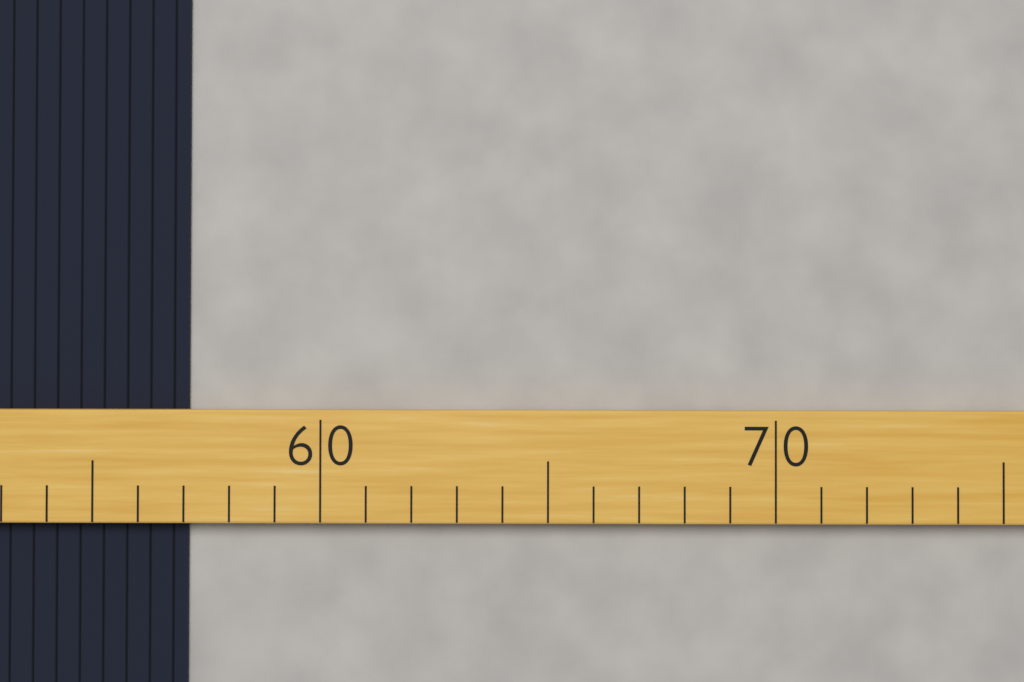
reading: 57 (no unit)
